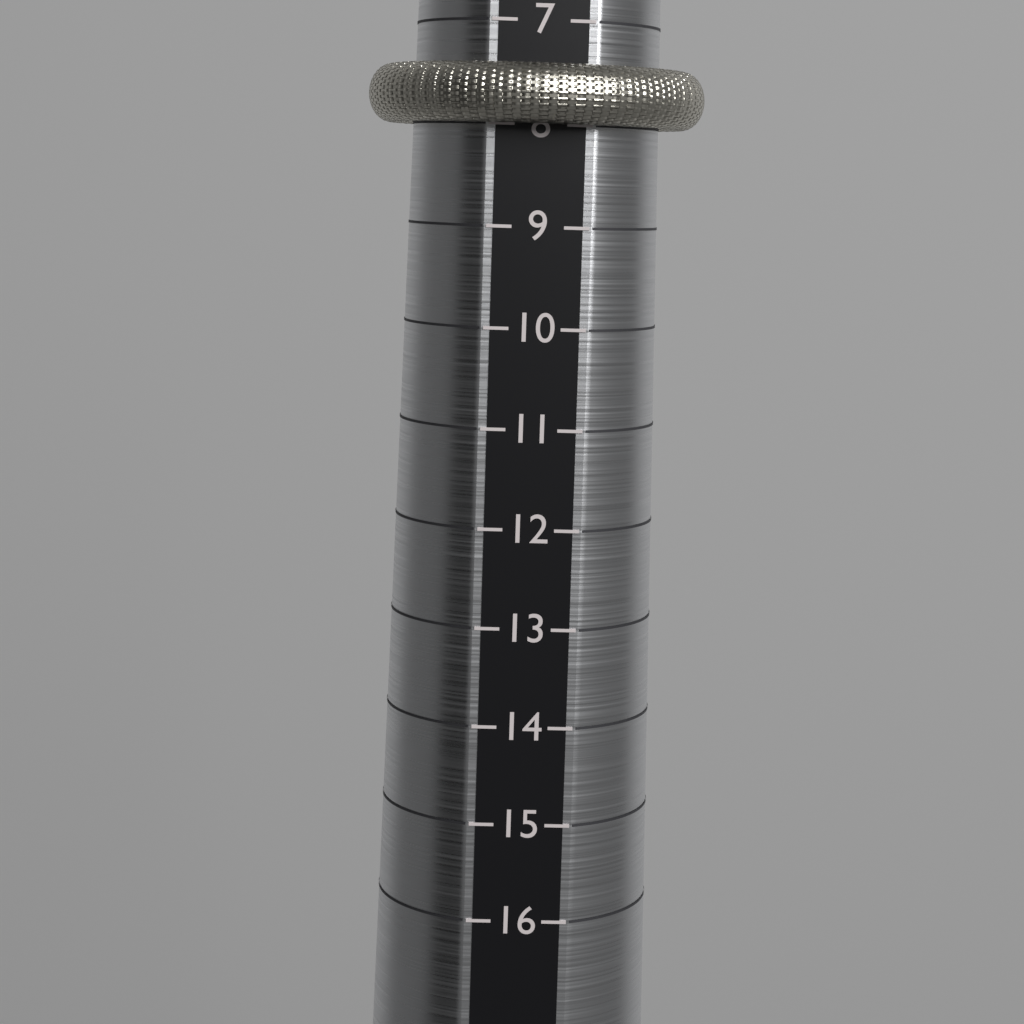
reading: 8 (no unit)
